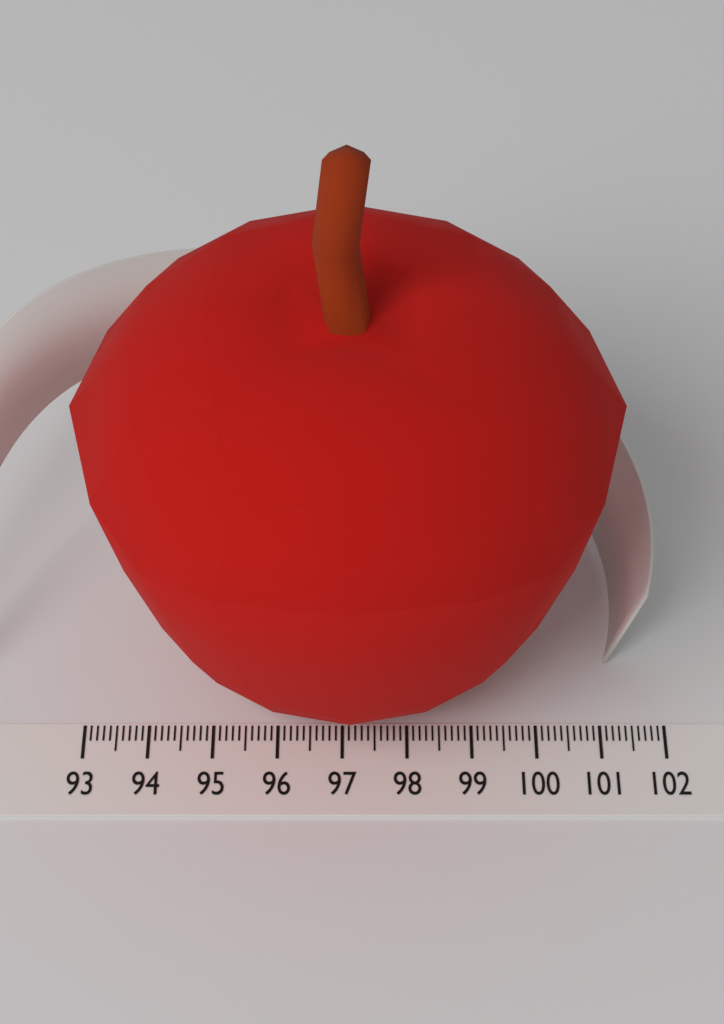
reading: 101.2 (no unit)
